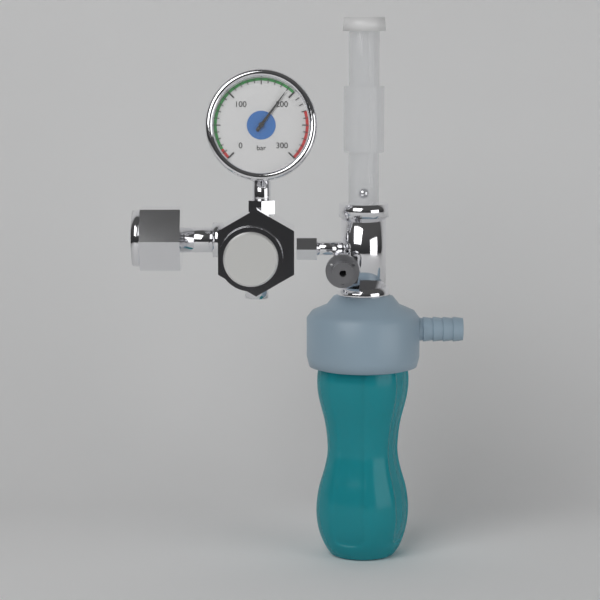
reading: 190 bar
